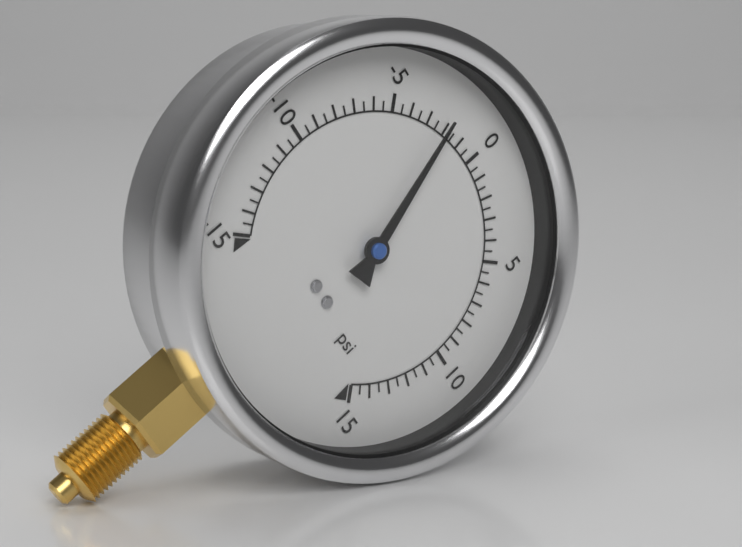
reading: -2.0 psi
